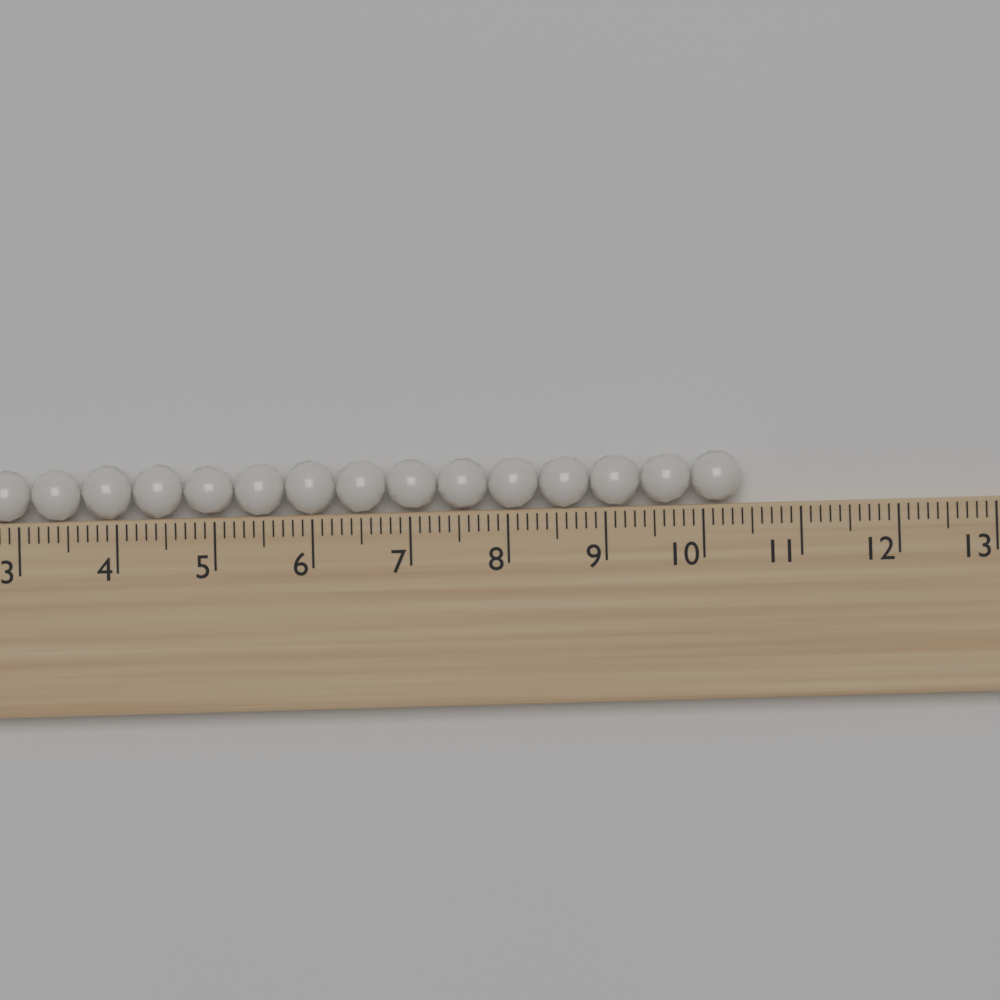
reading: 10.4 (no unit)
